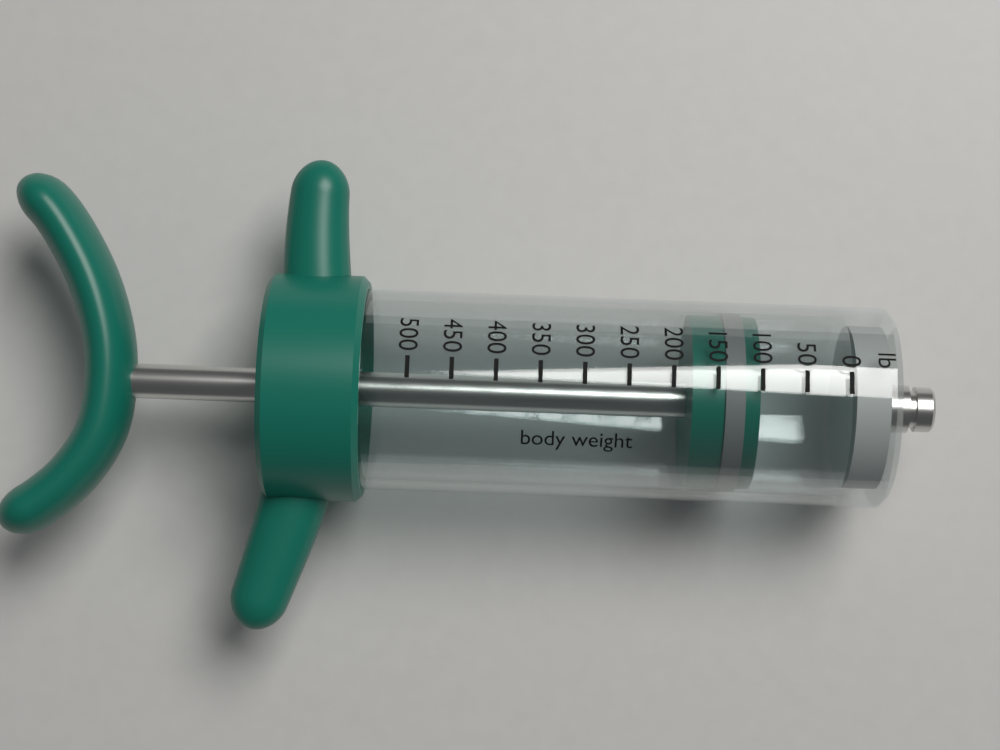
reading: 100 lb
